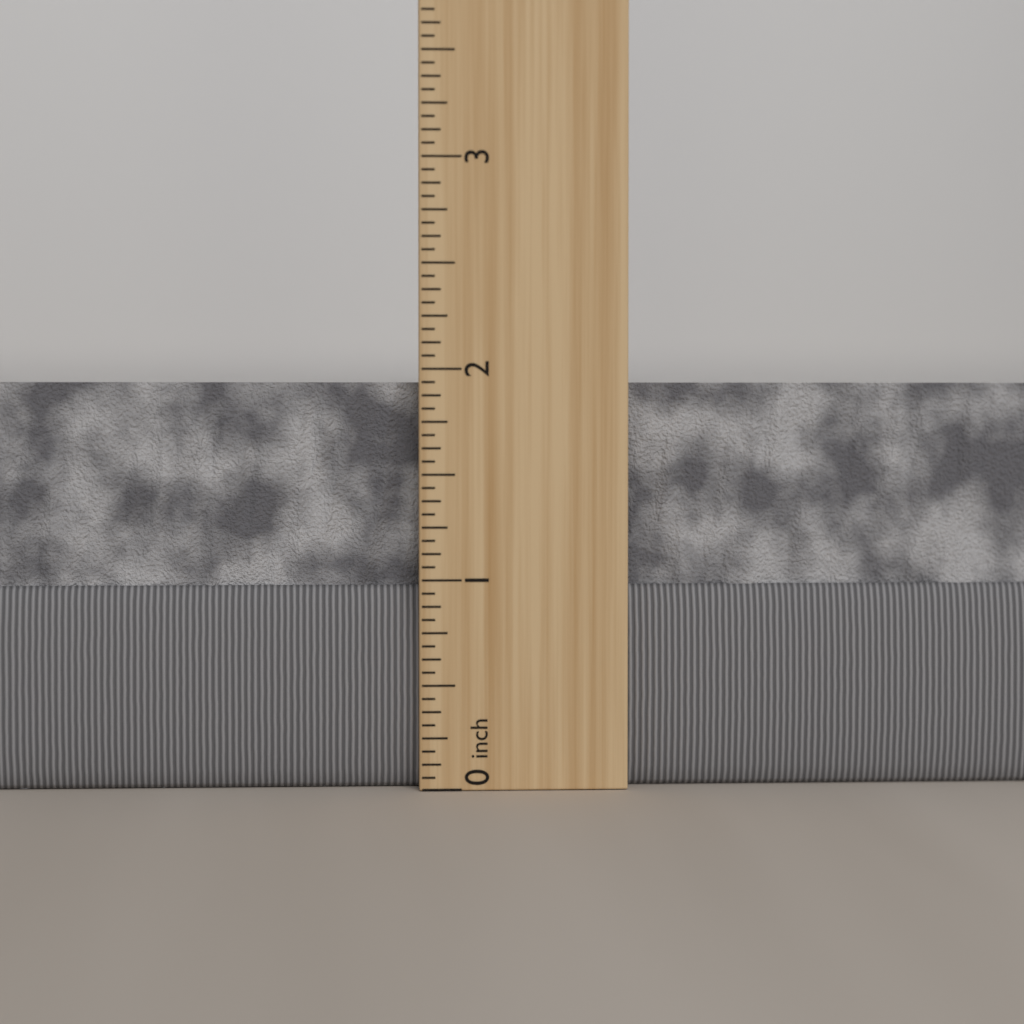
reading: 1.9375 inch
